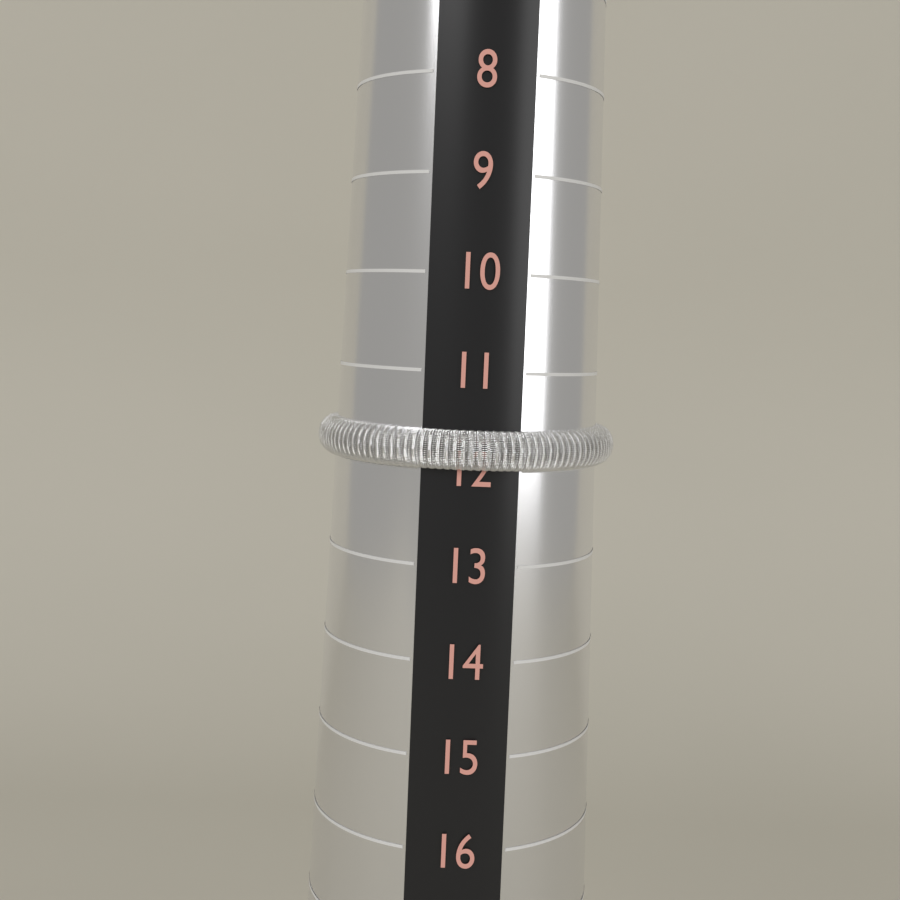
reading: 12 (no unit)
